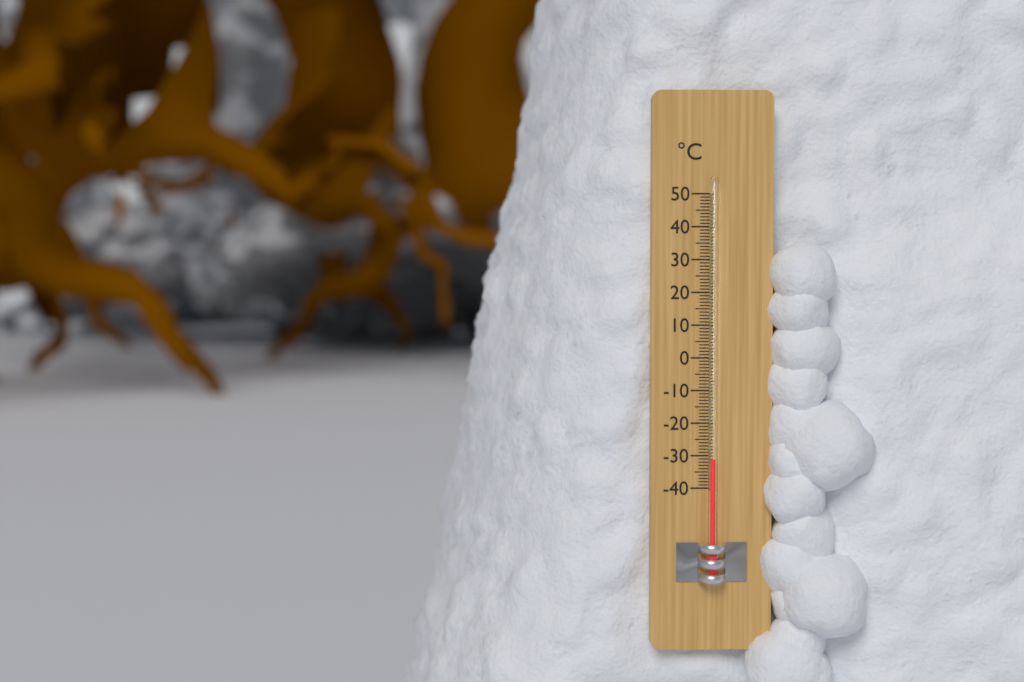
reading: -31 °C
